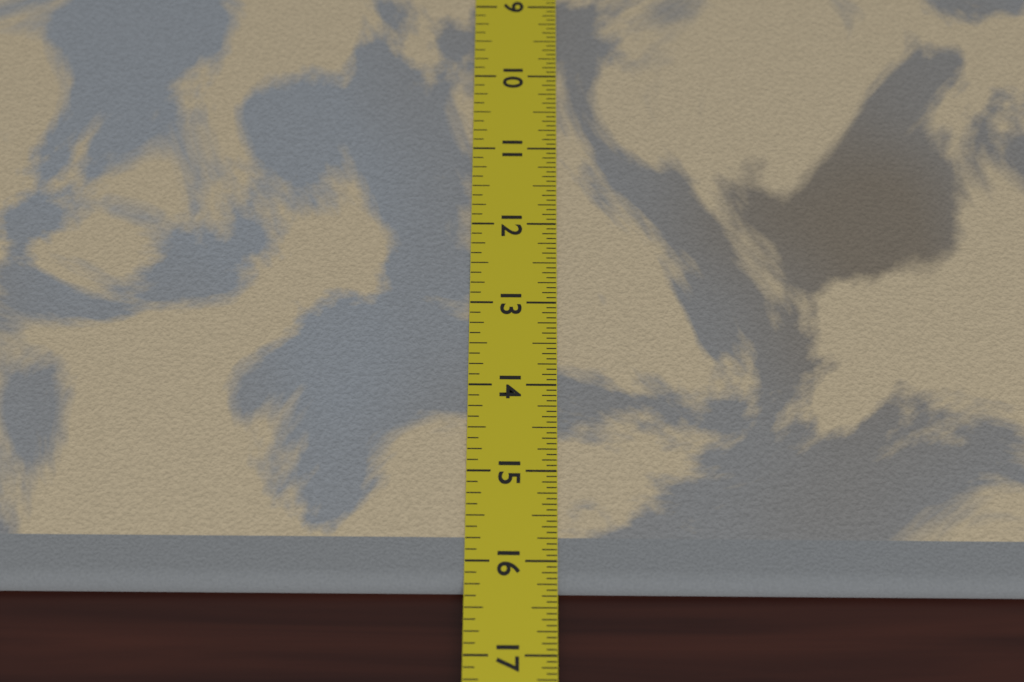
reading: 16.3125 in
